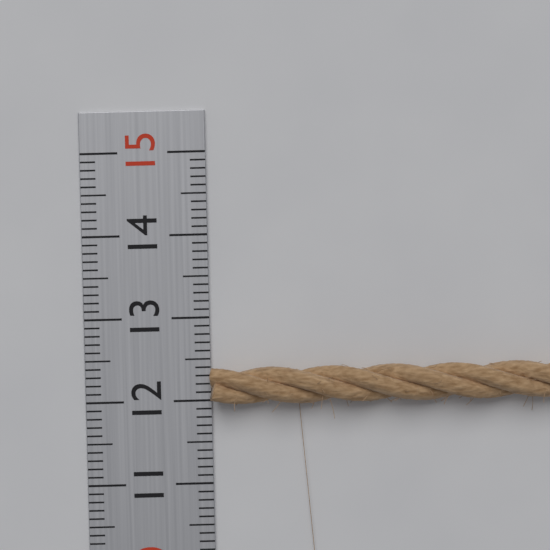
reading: 12.4 (no unit)
